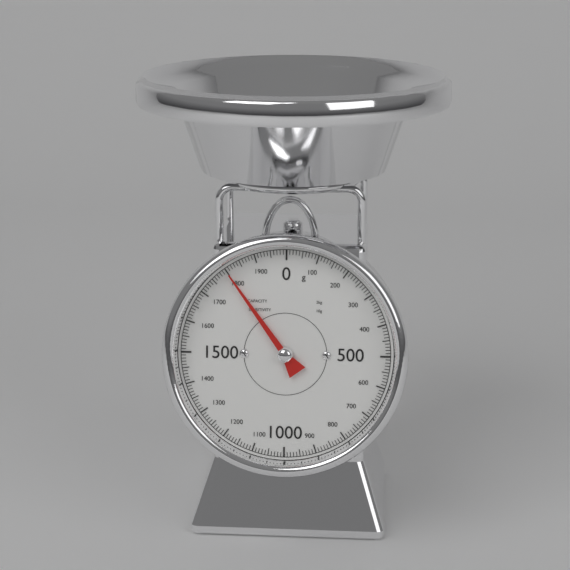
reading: 1800 g
